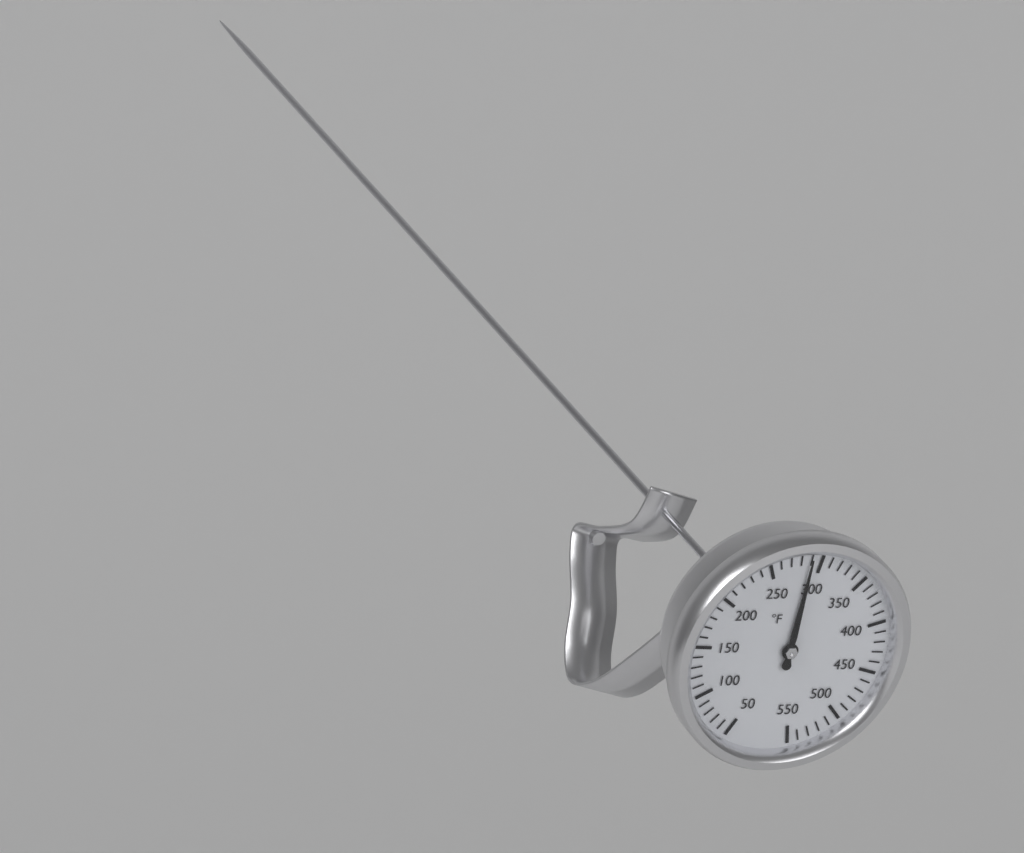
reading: 290 °F
